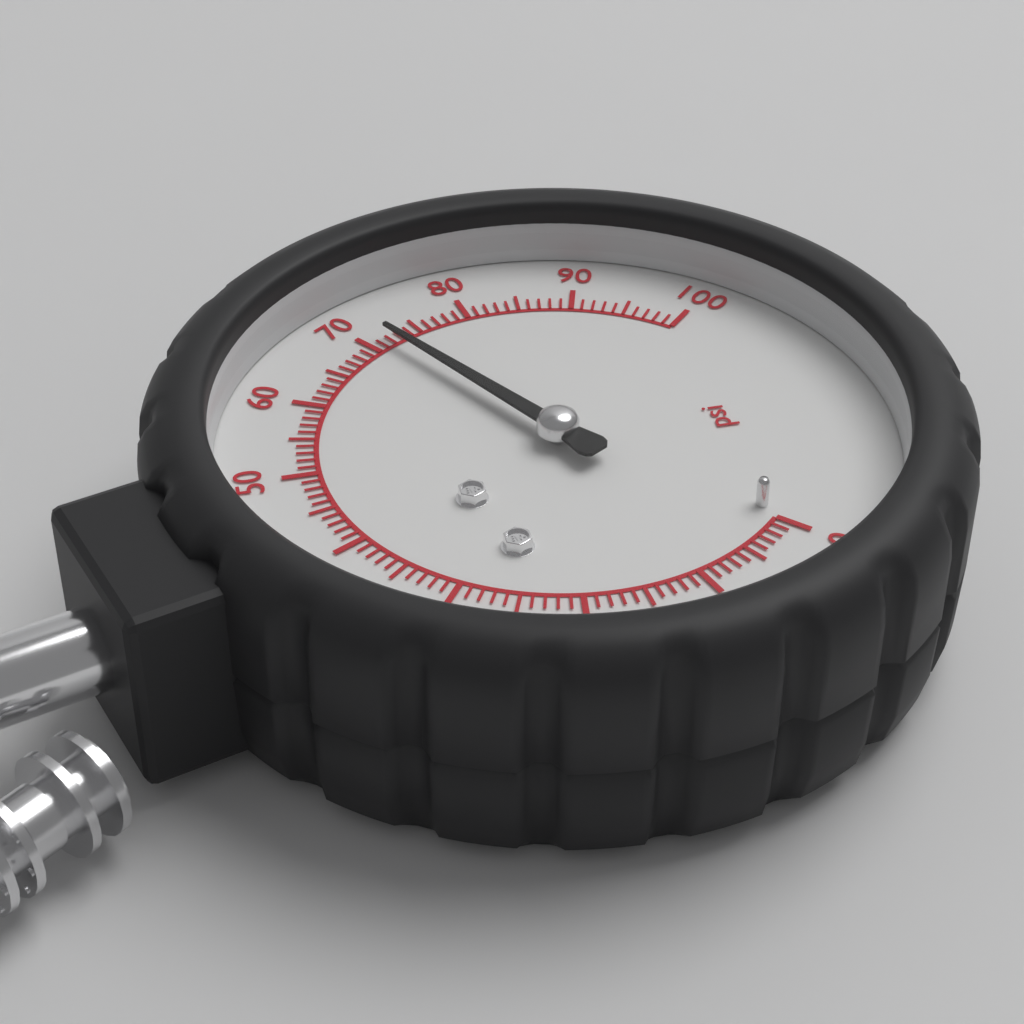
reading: 72 psi
